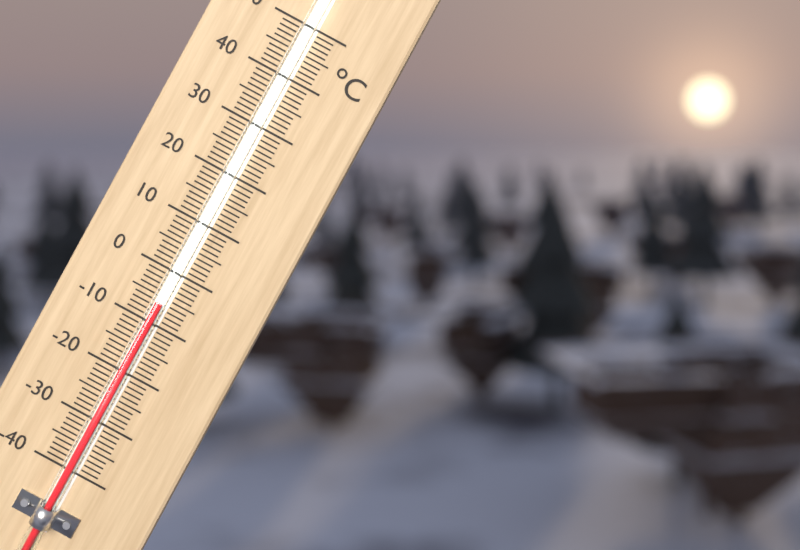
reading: -6 °C
